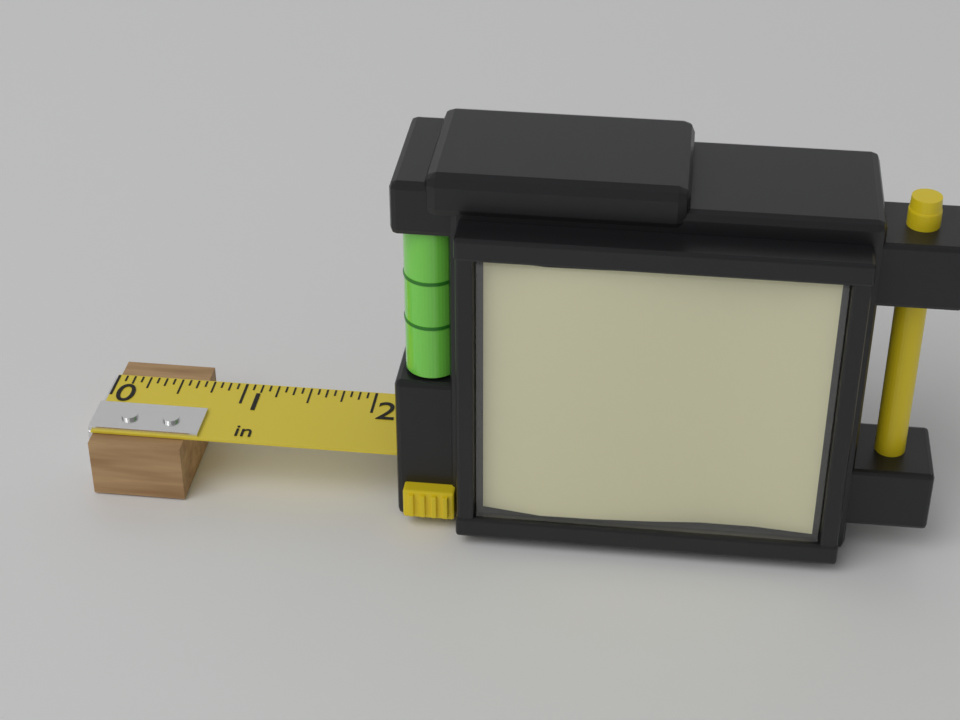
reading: 0.6875 in
